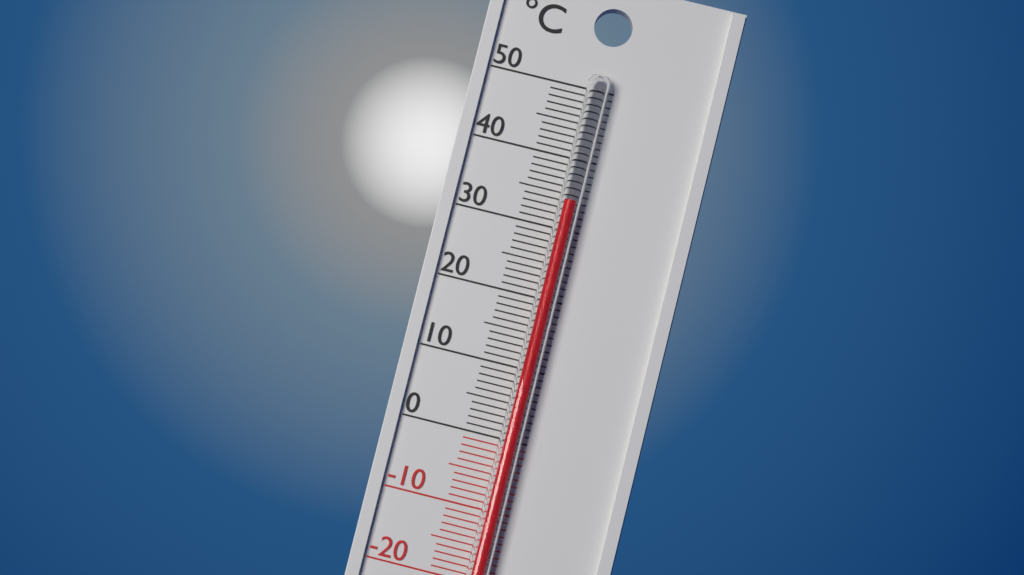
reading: 34 °C
